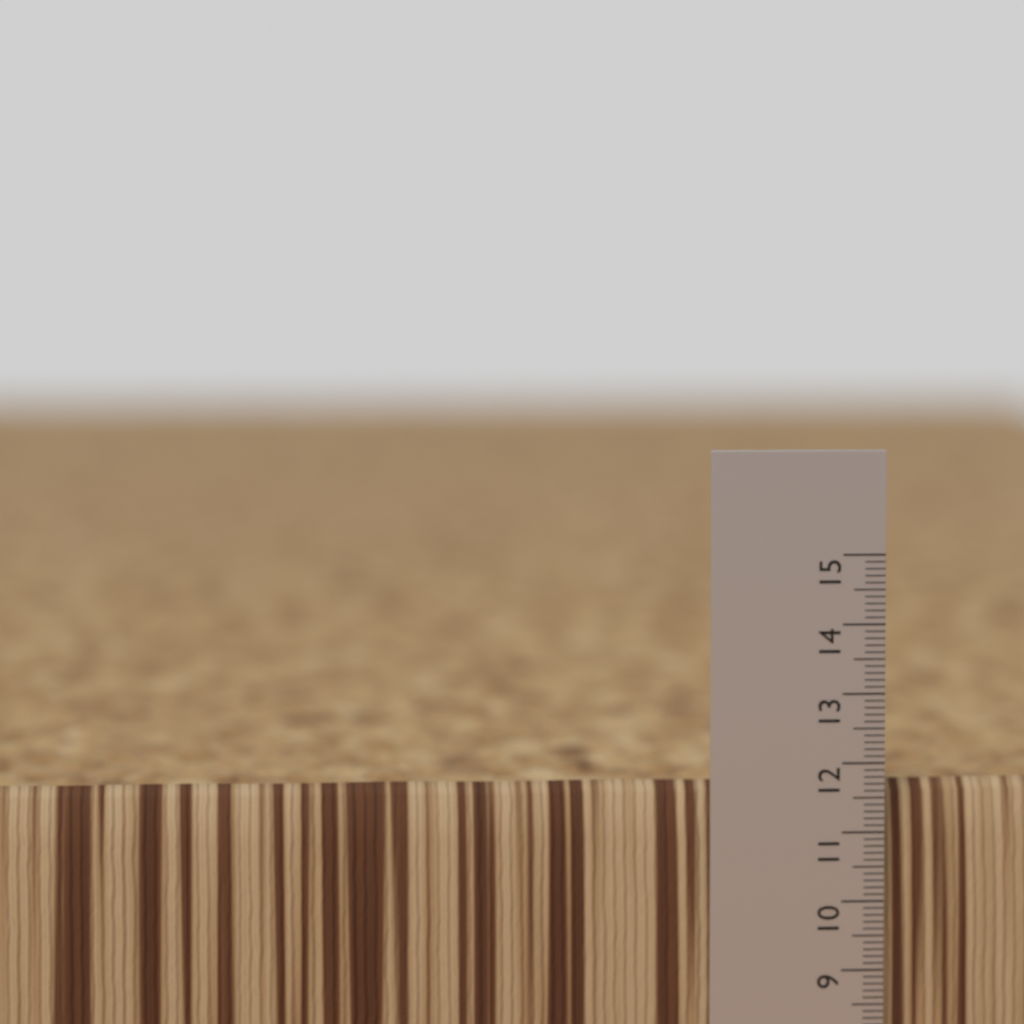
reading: 11.7 (no unit)
